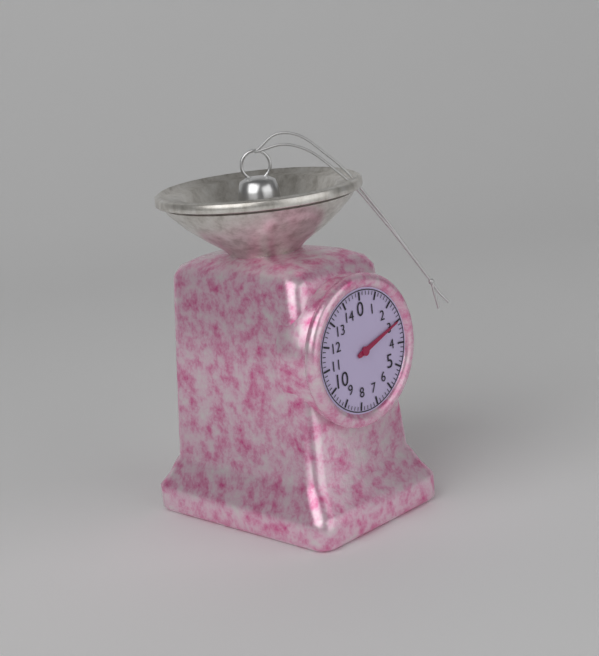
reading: 3.0 (no unit)
